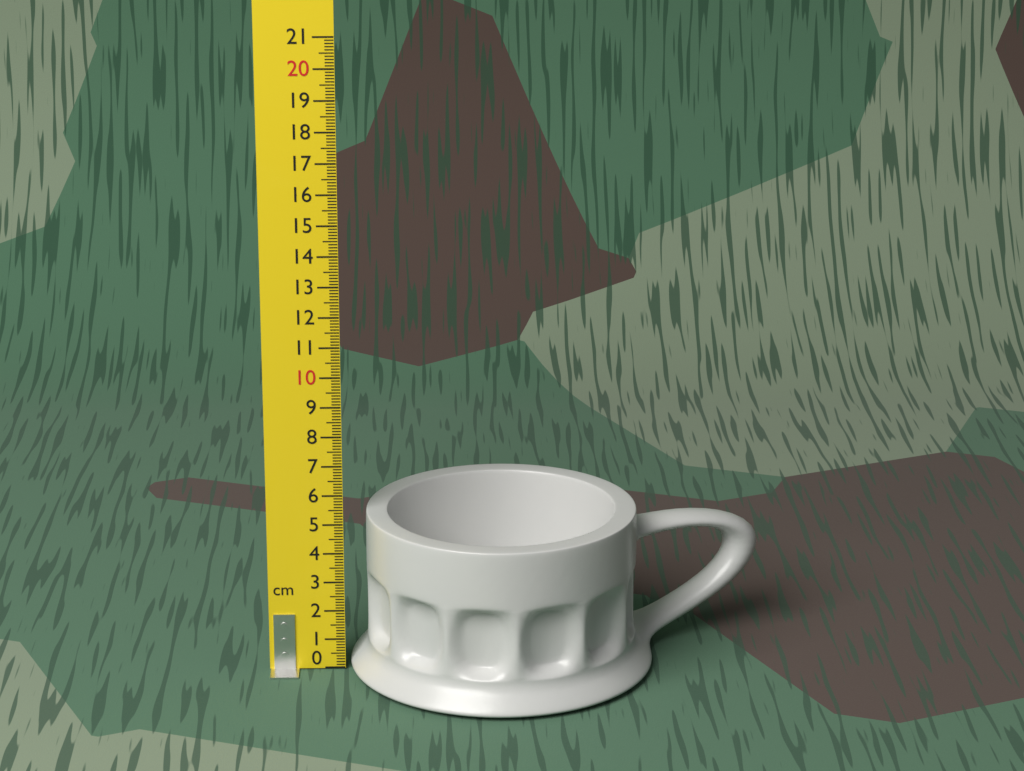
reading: 5.4 cm
